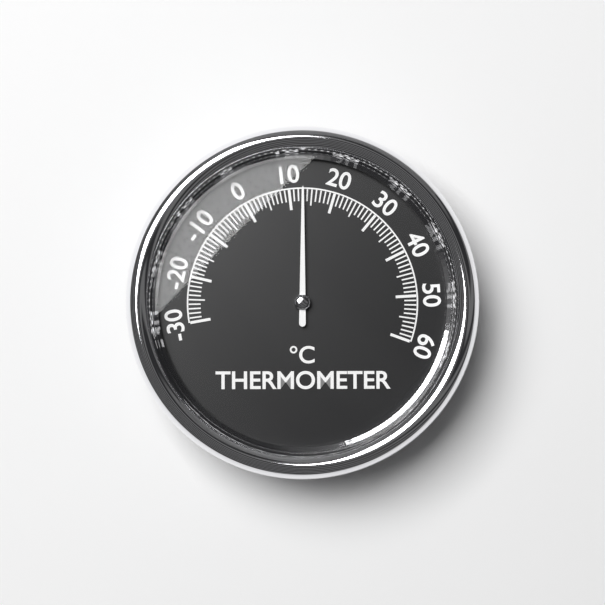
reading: 13 °C
